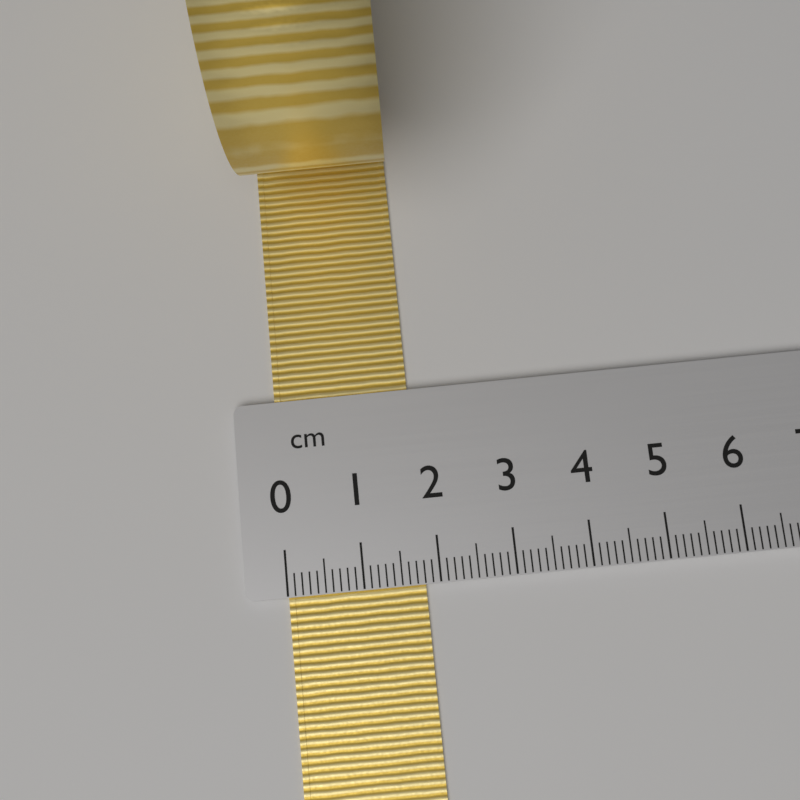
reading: 1.8 cm
